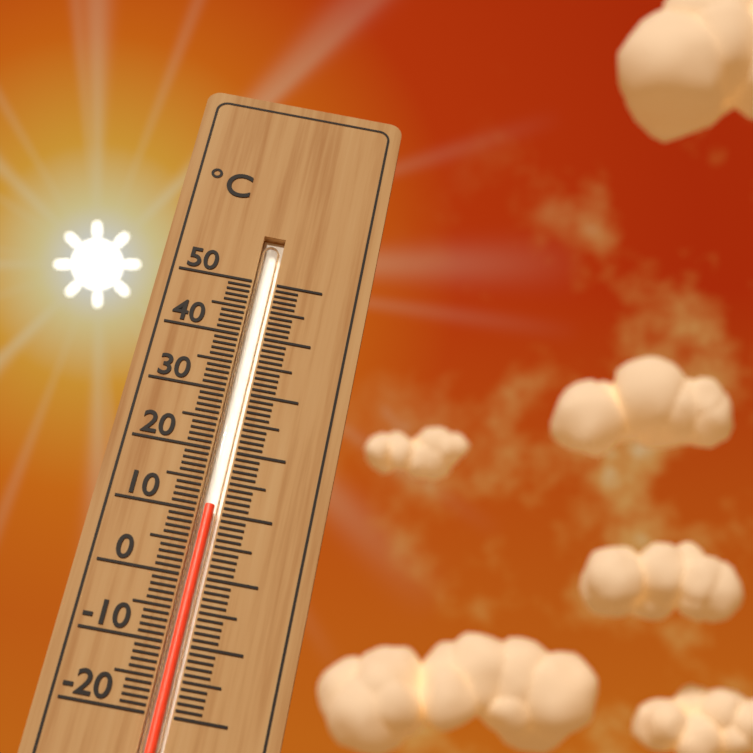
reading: 11 °C
